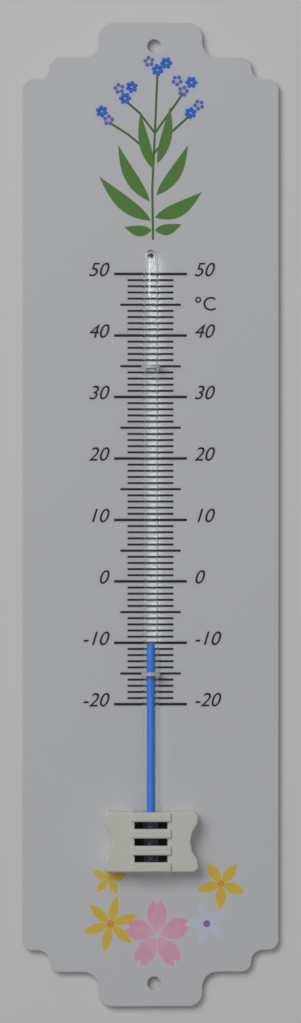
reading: -10 °C
